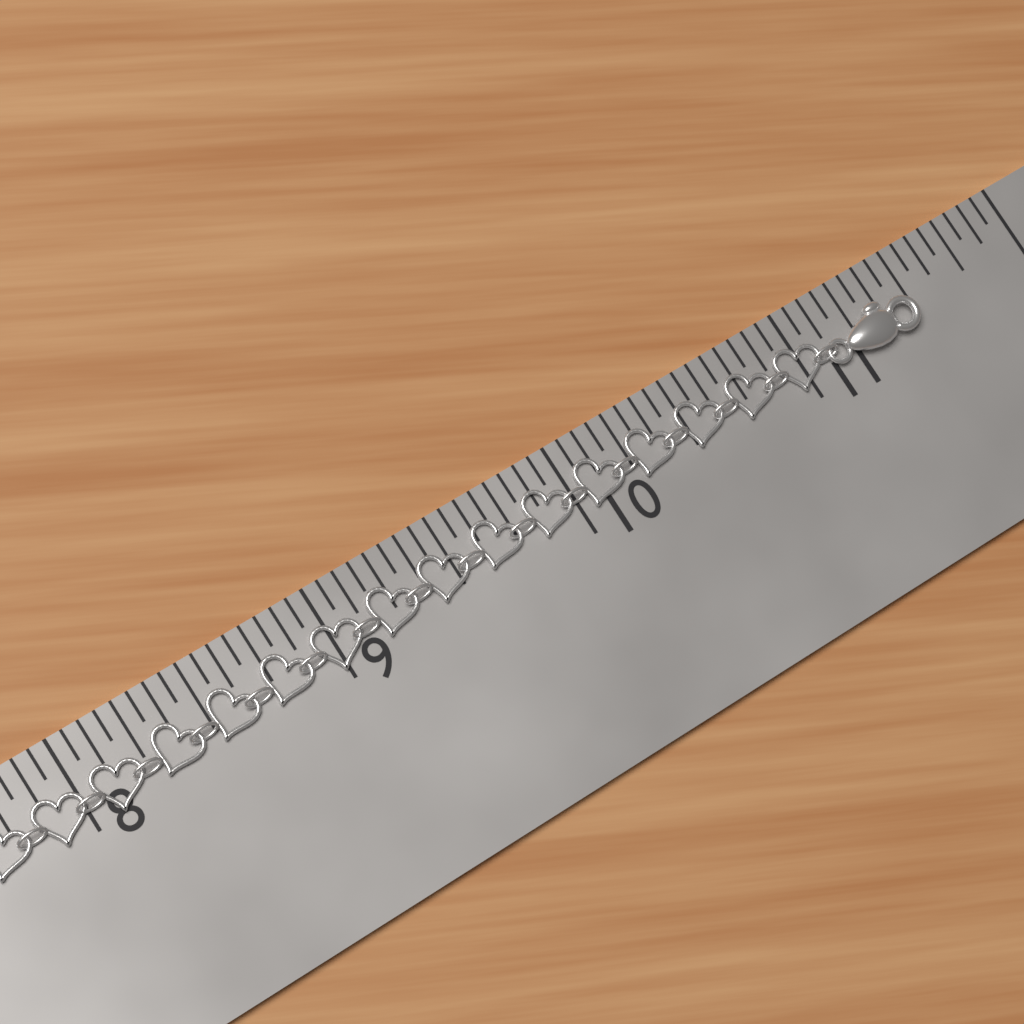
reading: 11.5000 in
